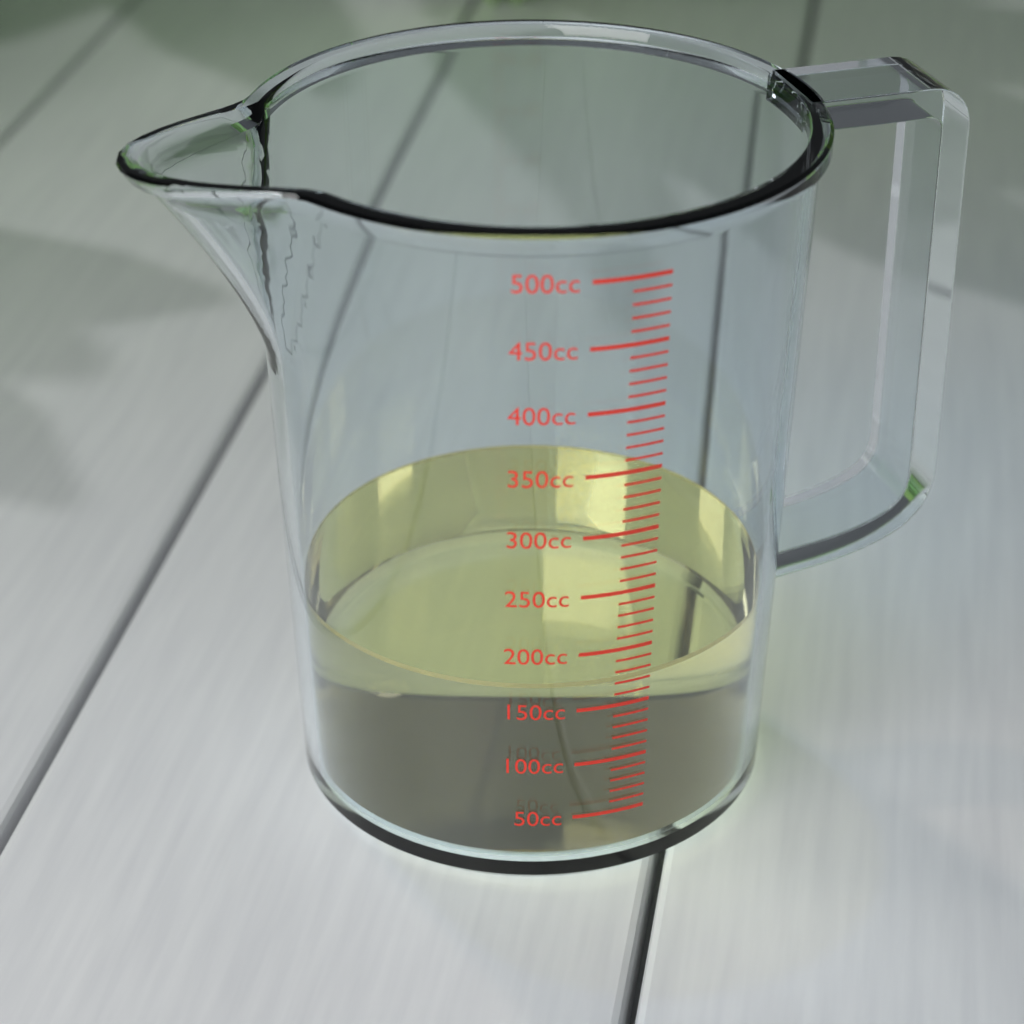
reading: 170 cc
